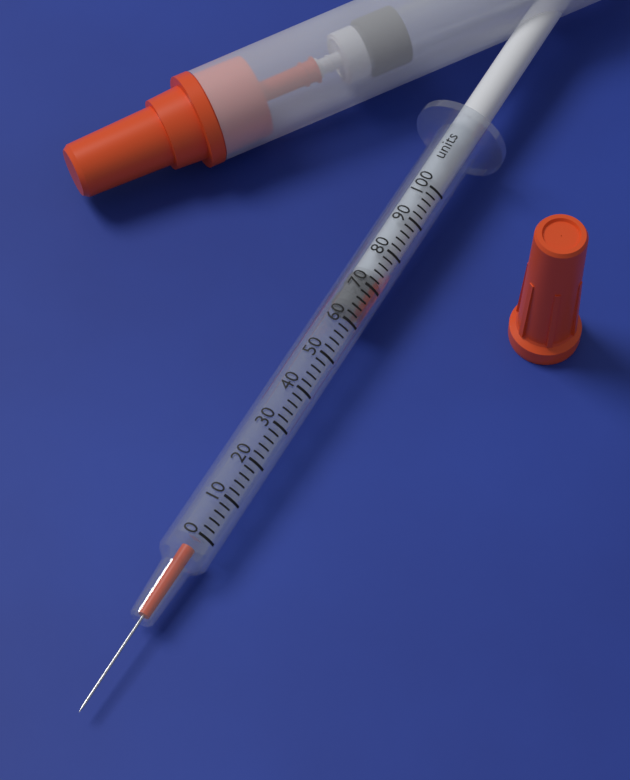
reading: 64 units
